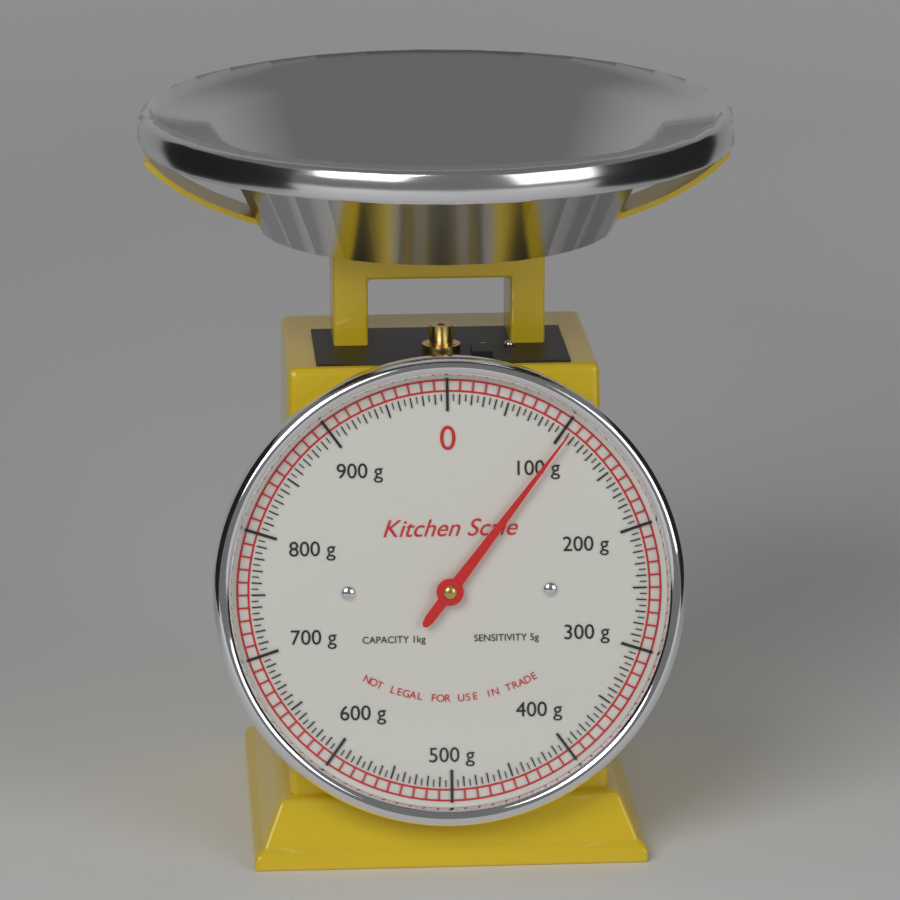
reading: 105 g
